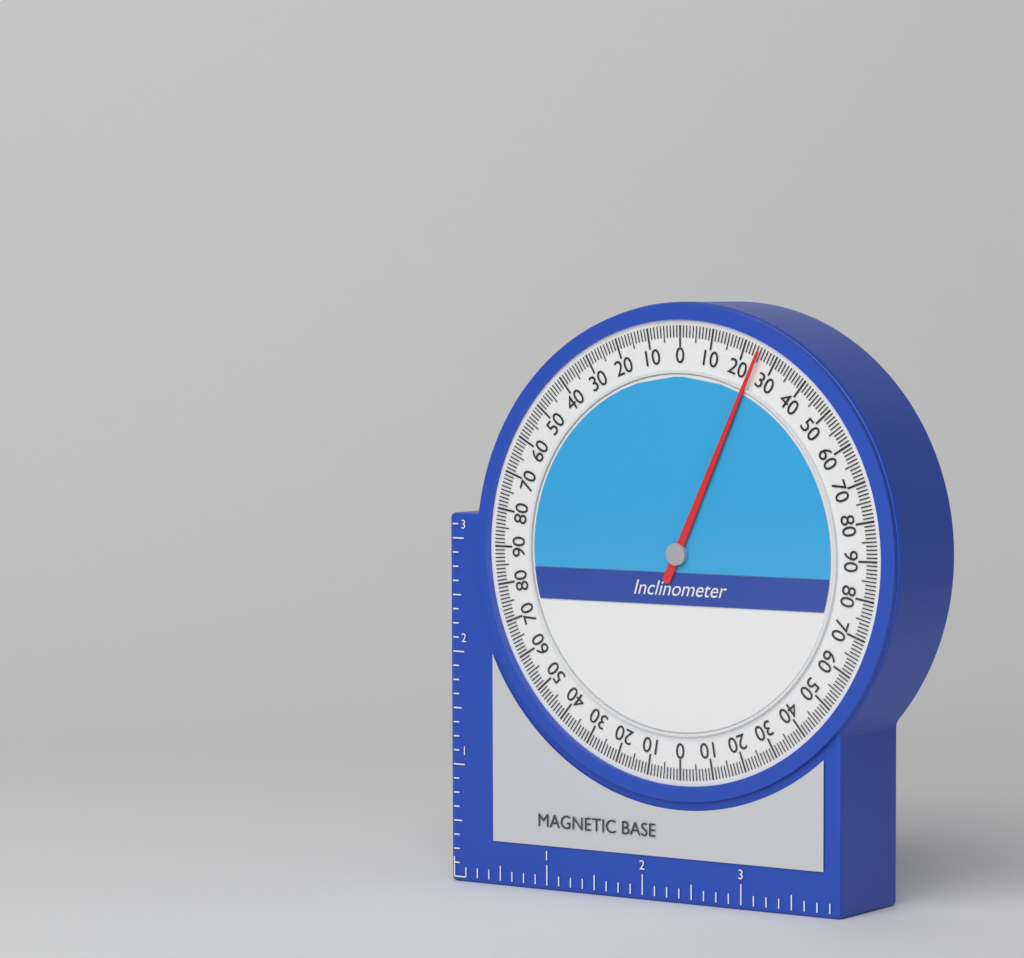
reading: 25 (no unit)
